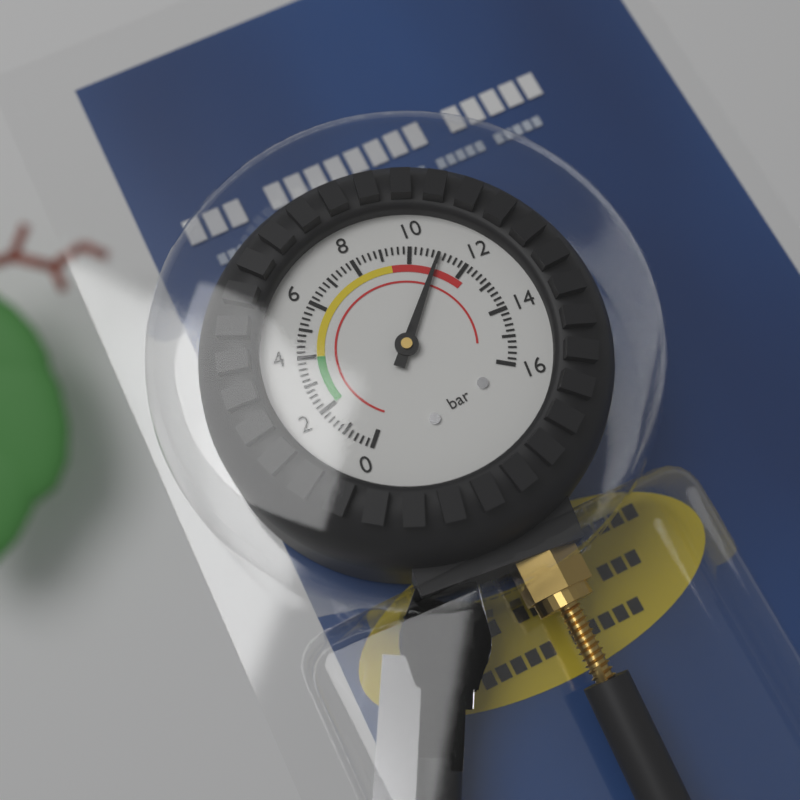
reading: 11.0 bar
